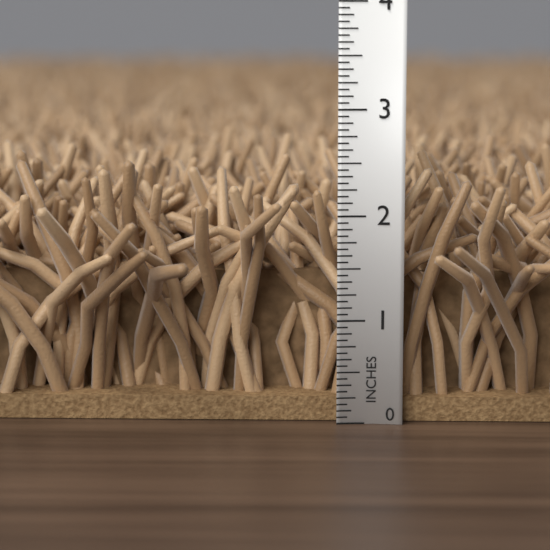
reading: 2.5625 in
